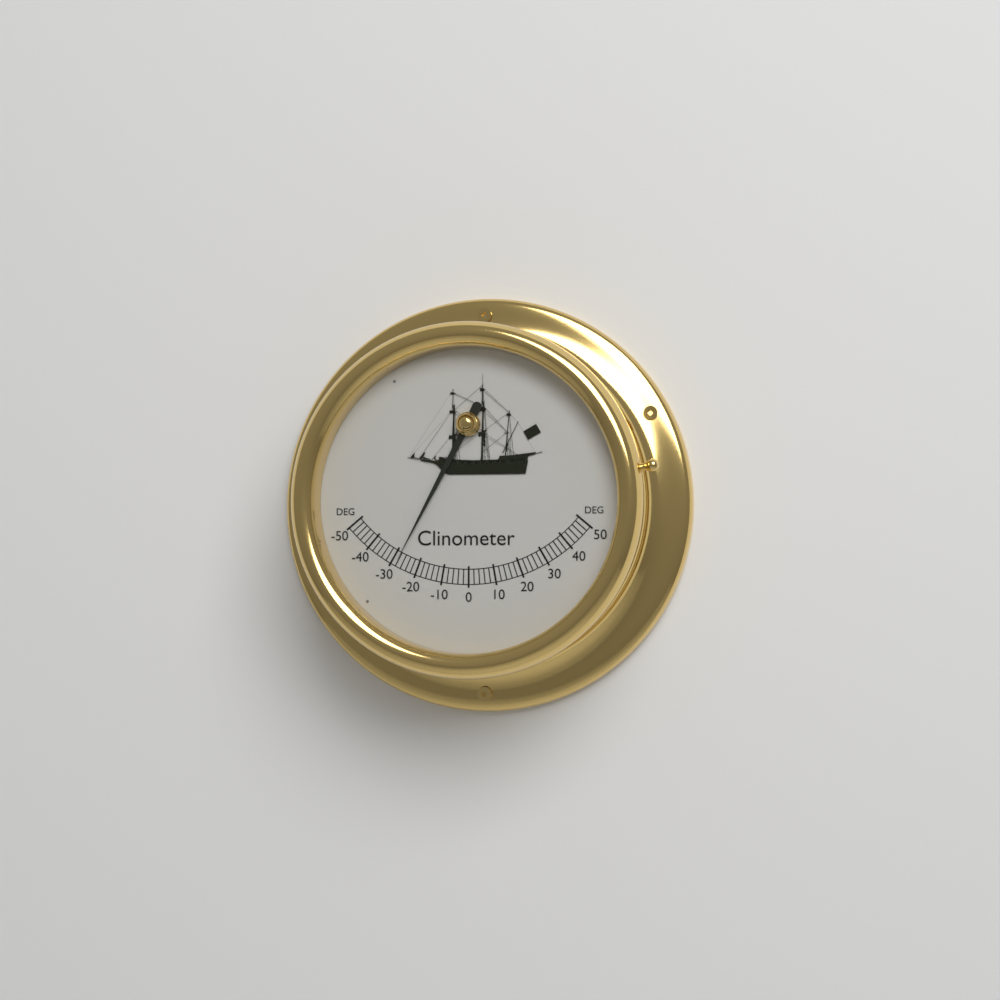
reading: -28 deg
